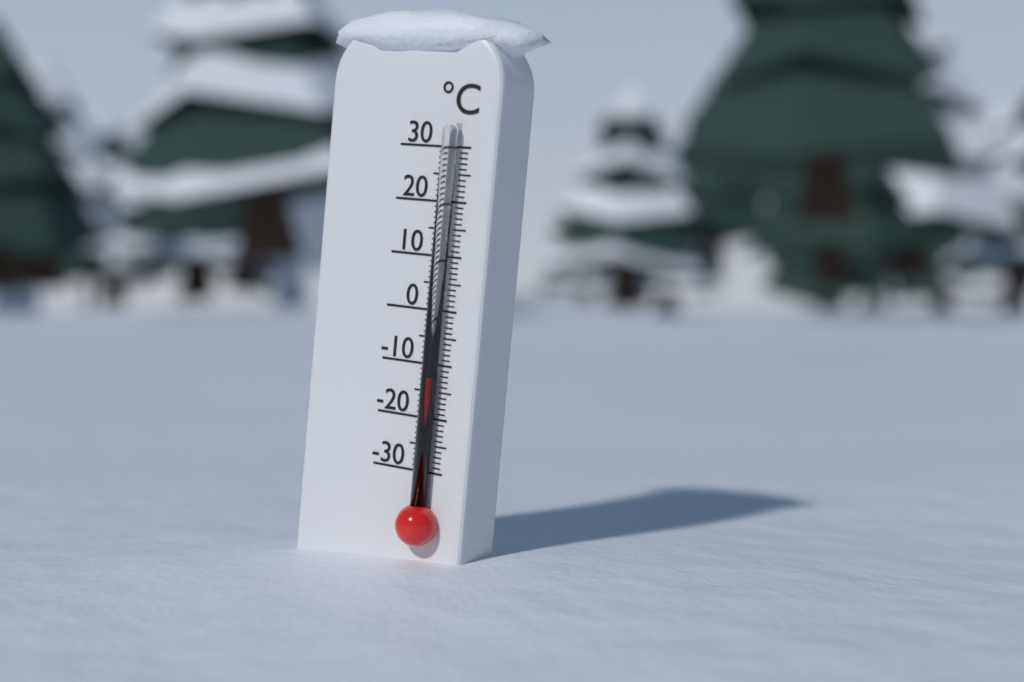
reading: -12 °C
